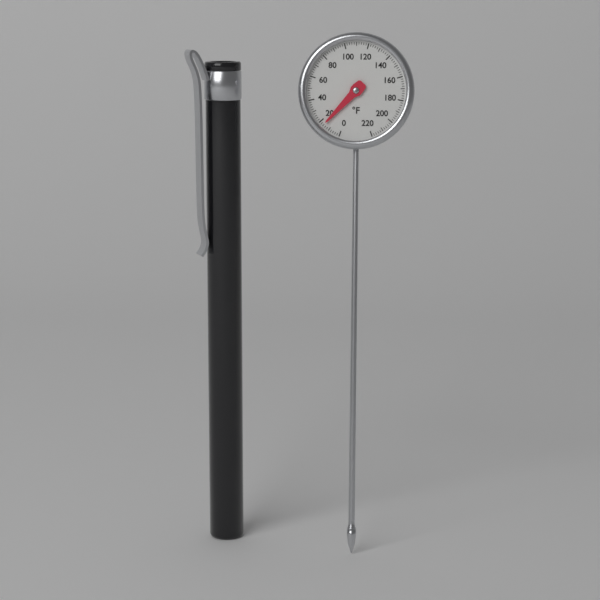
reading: 16 °F
